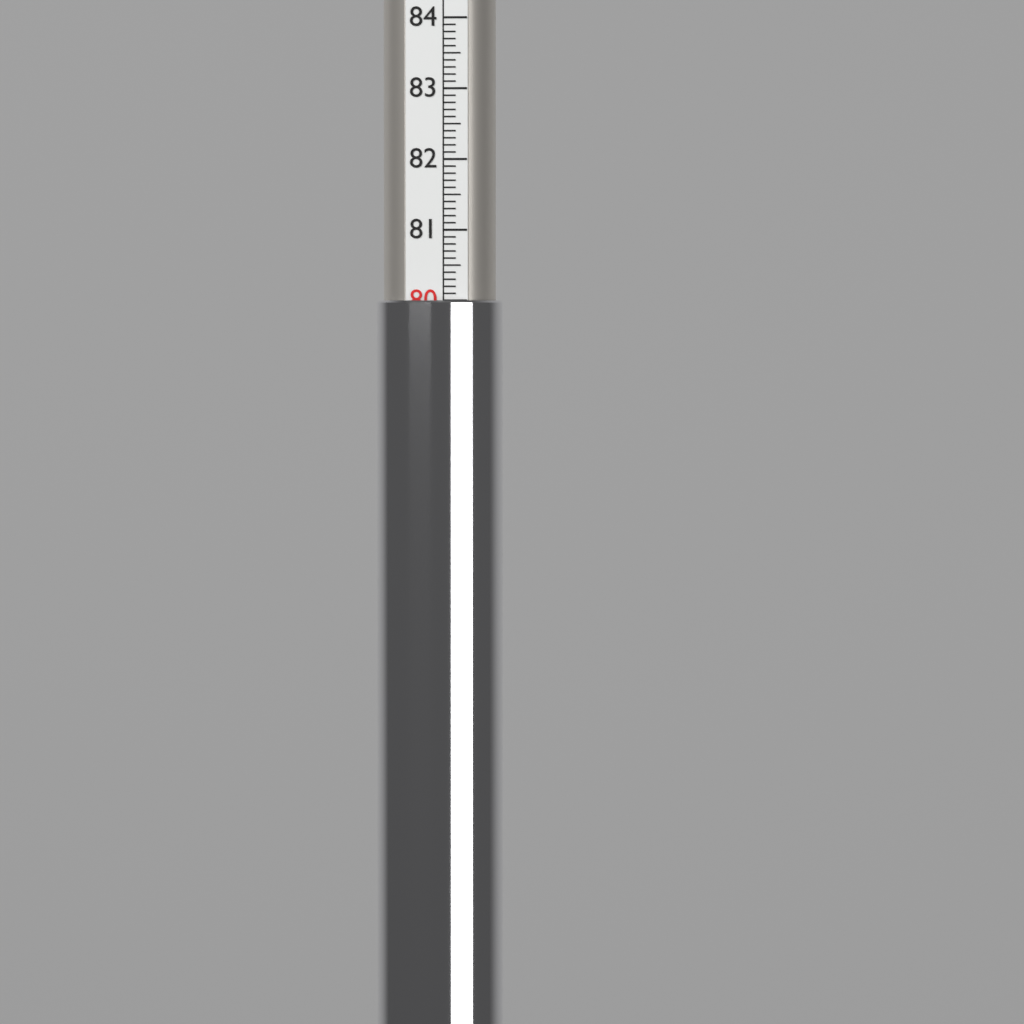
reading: 80.0 (no unit)
